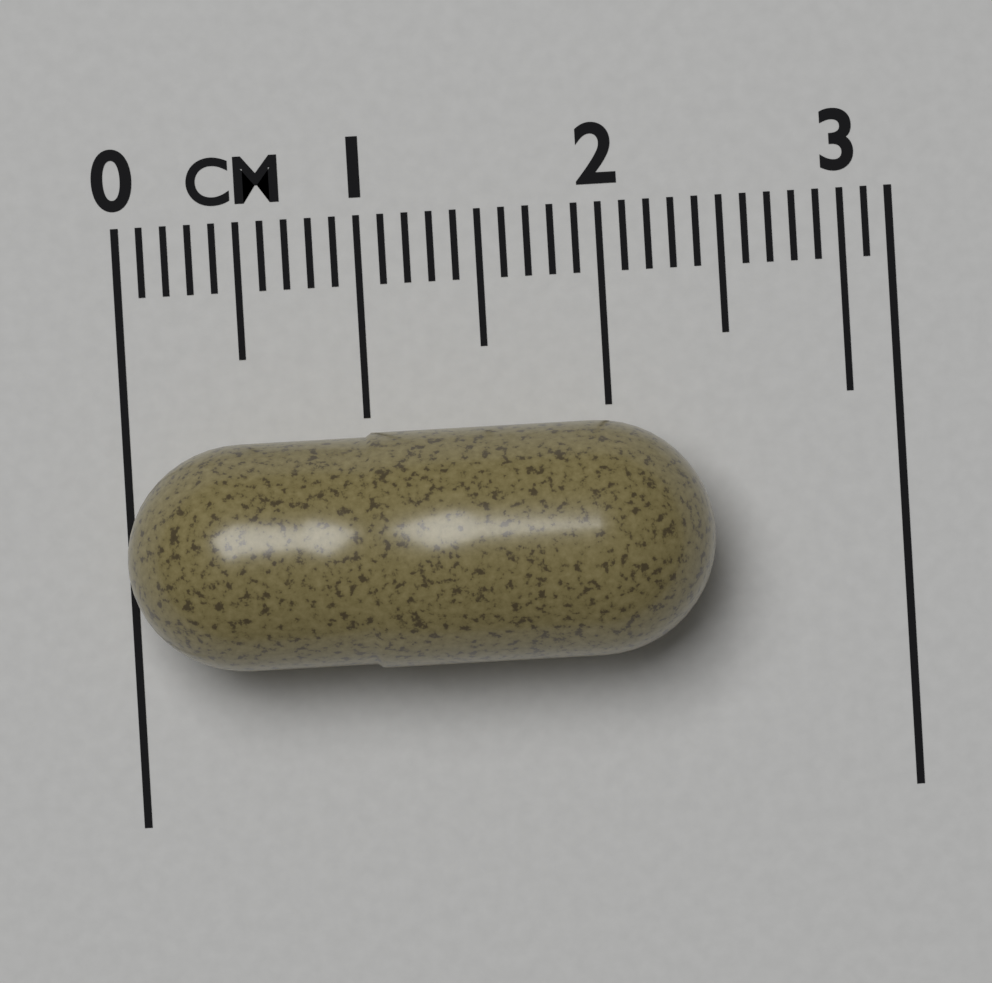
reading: 2.4 cm
